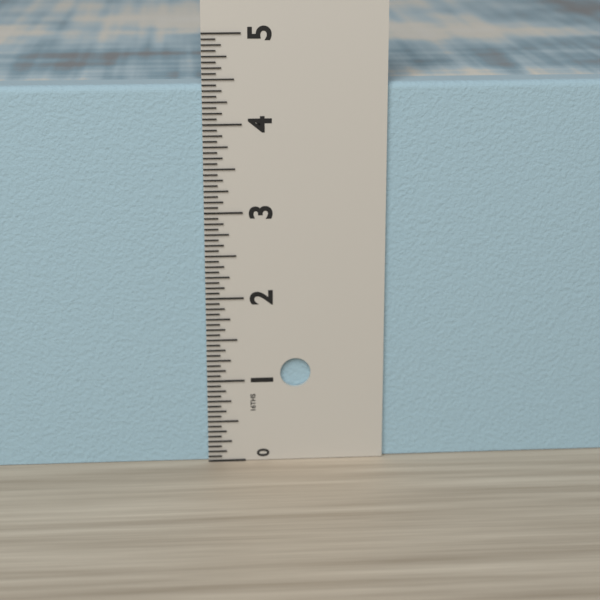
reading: 4.4375 in
